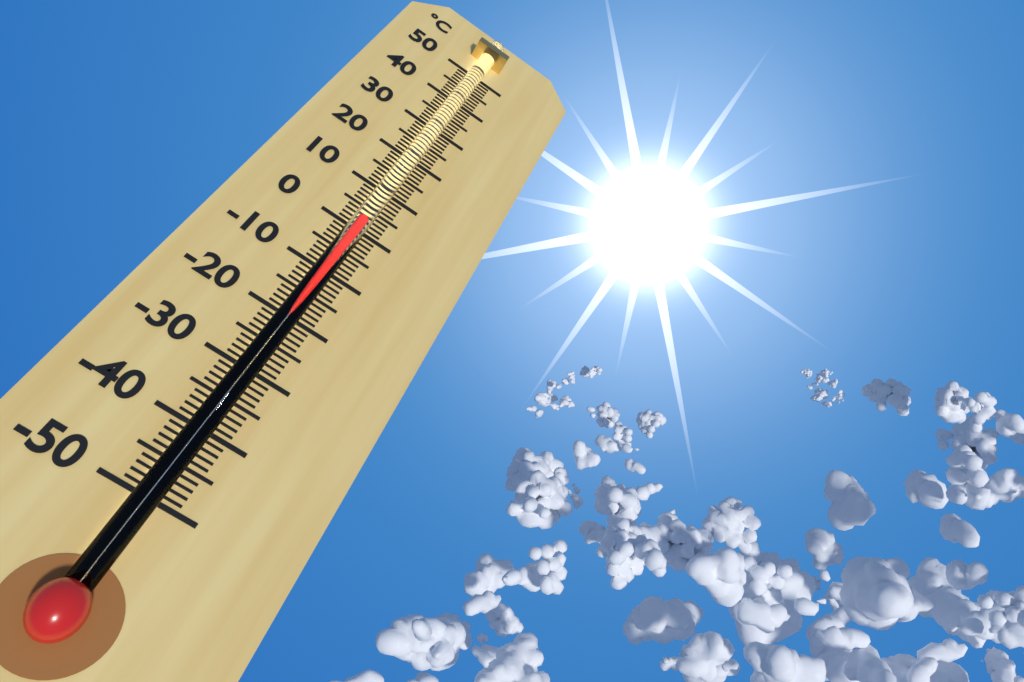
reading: 1 °C
